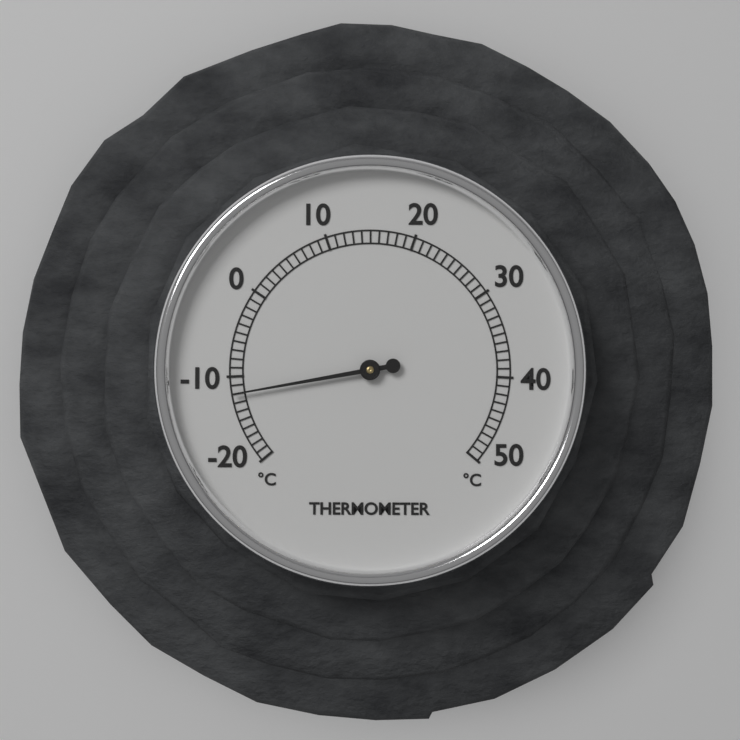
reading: -12 °C
